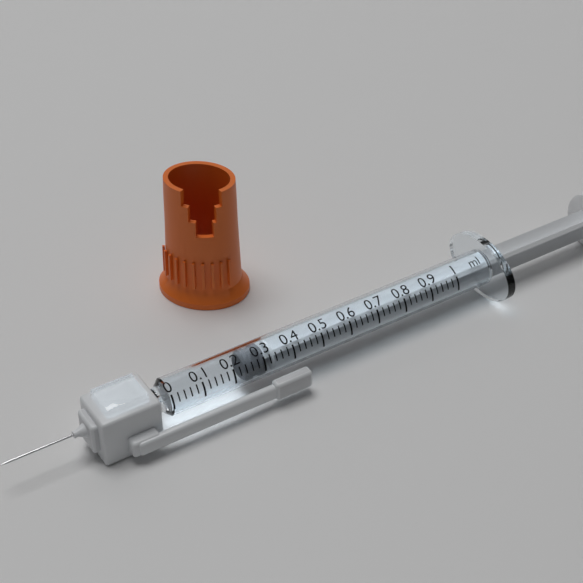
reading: 0.24 ml
